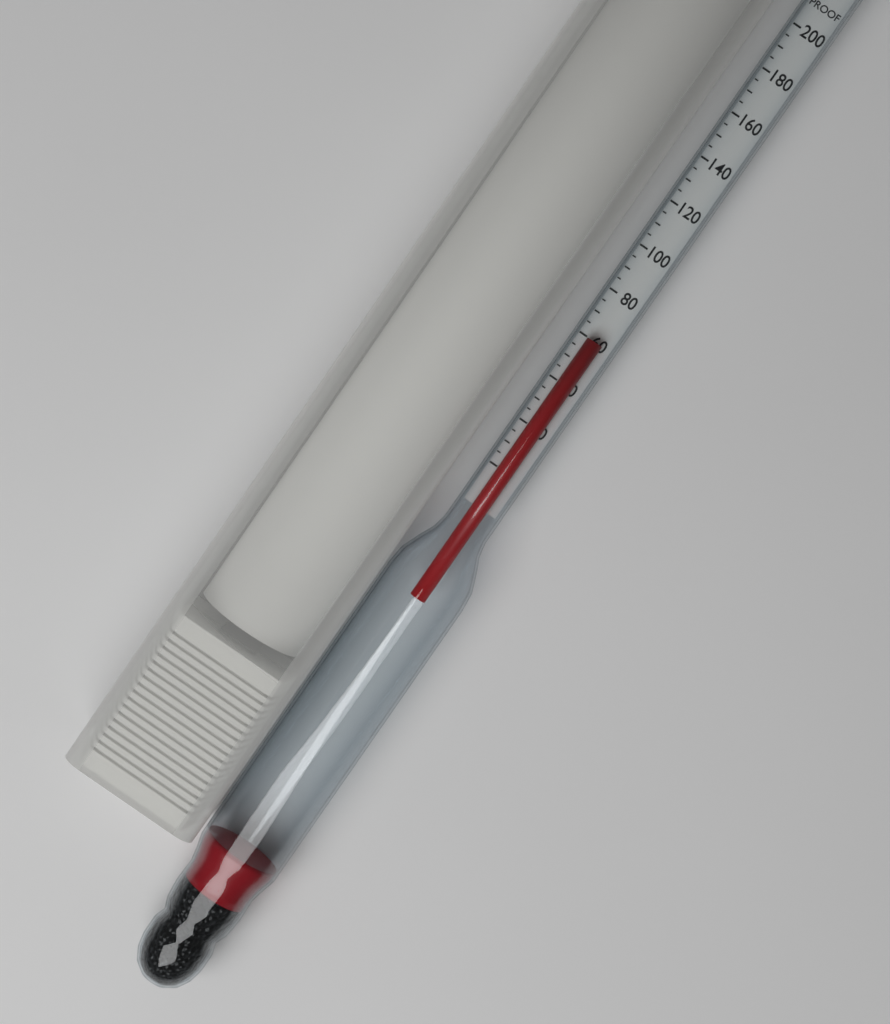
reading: 60 proof
